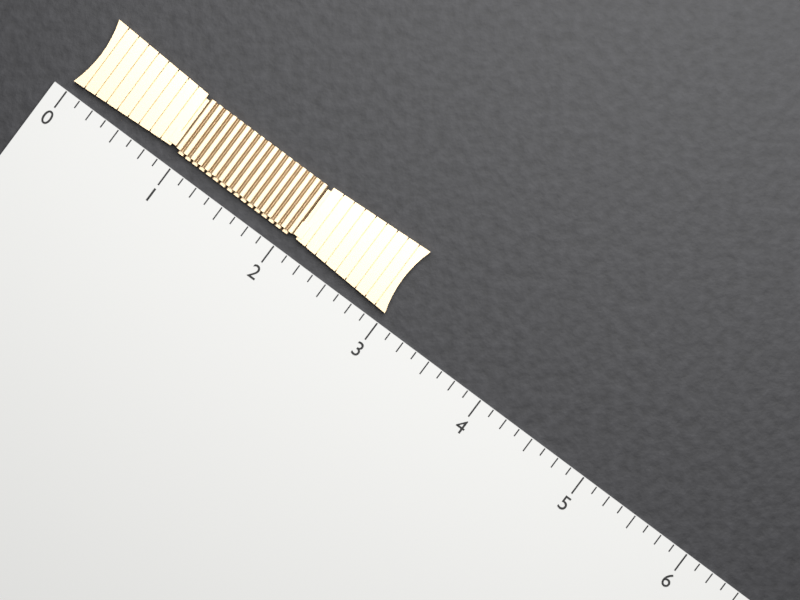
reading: 3.000 (no unit)
